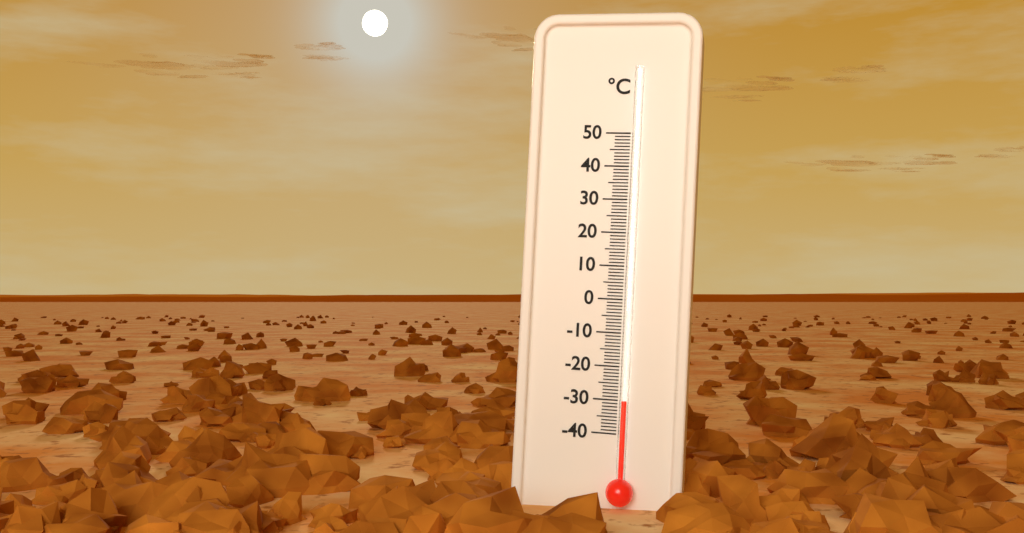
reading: -30 °C
